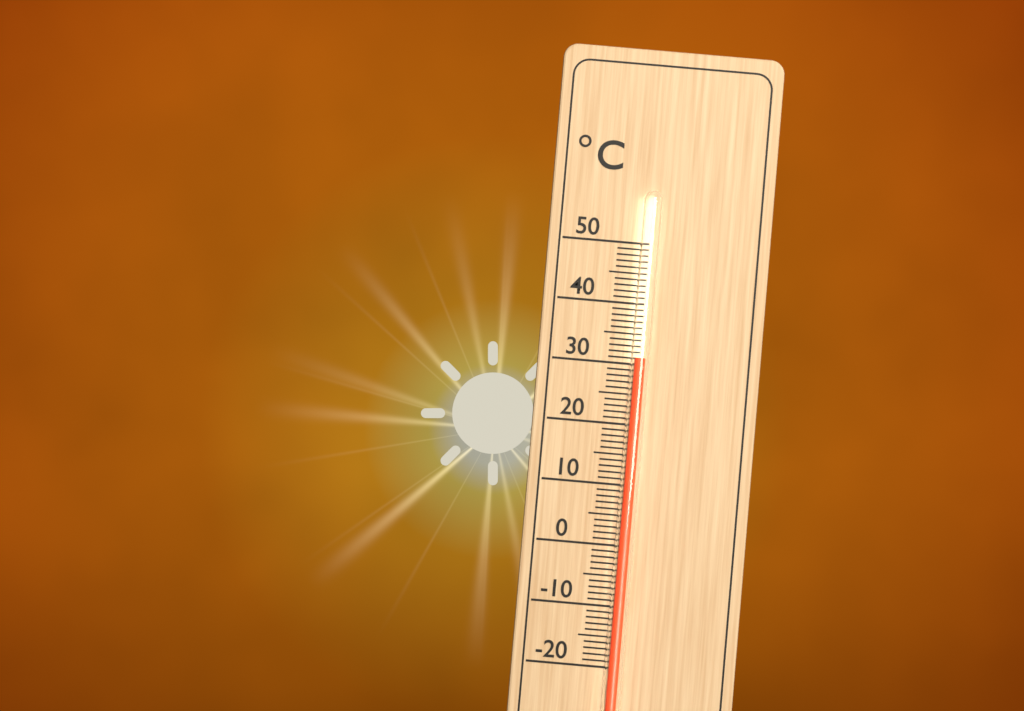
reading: 31 °C
